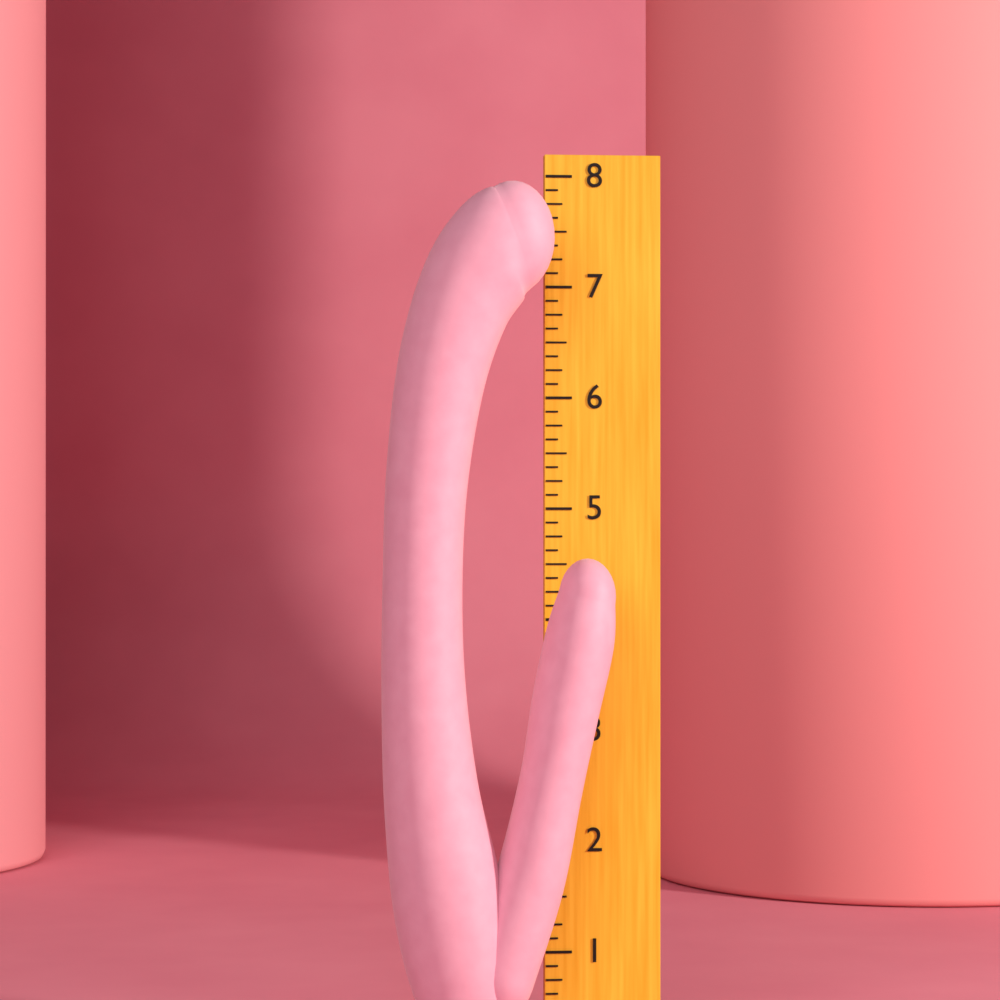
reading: 7.875 in
